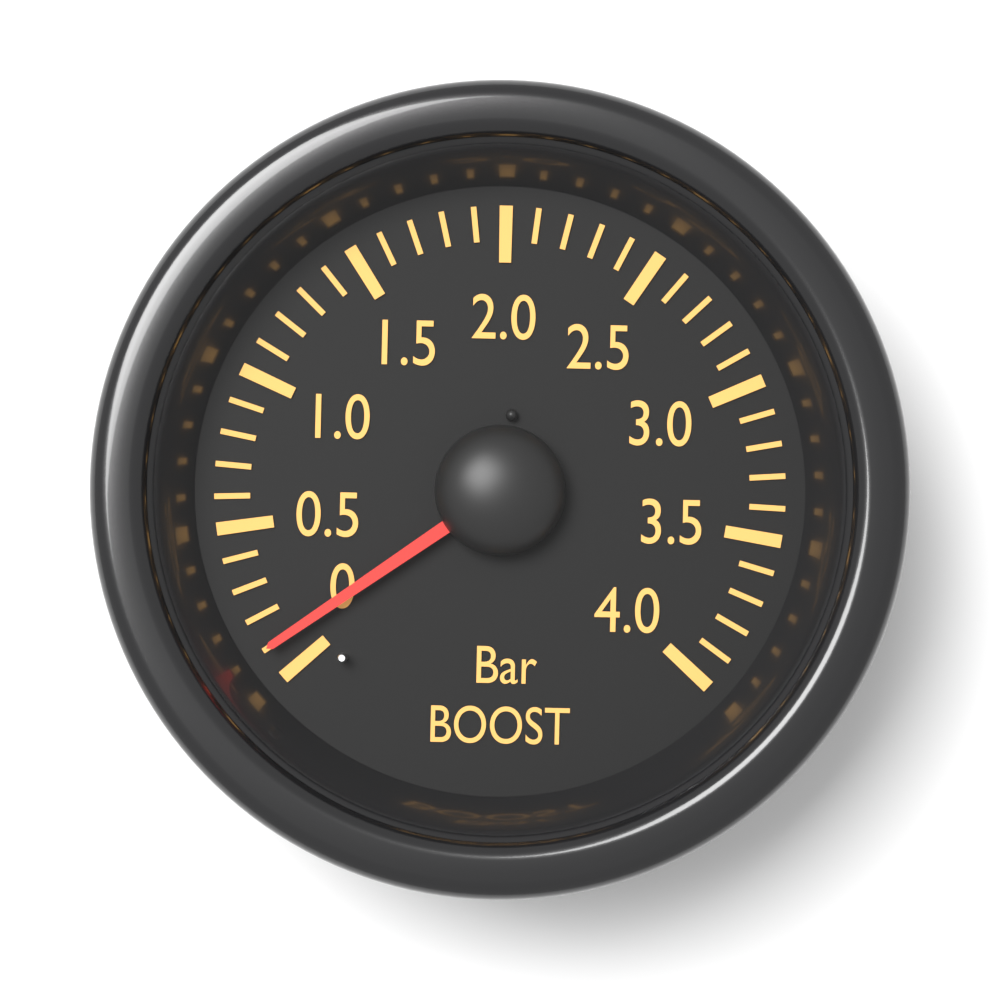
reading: 0.1 bar
